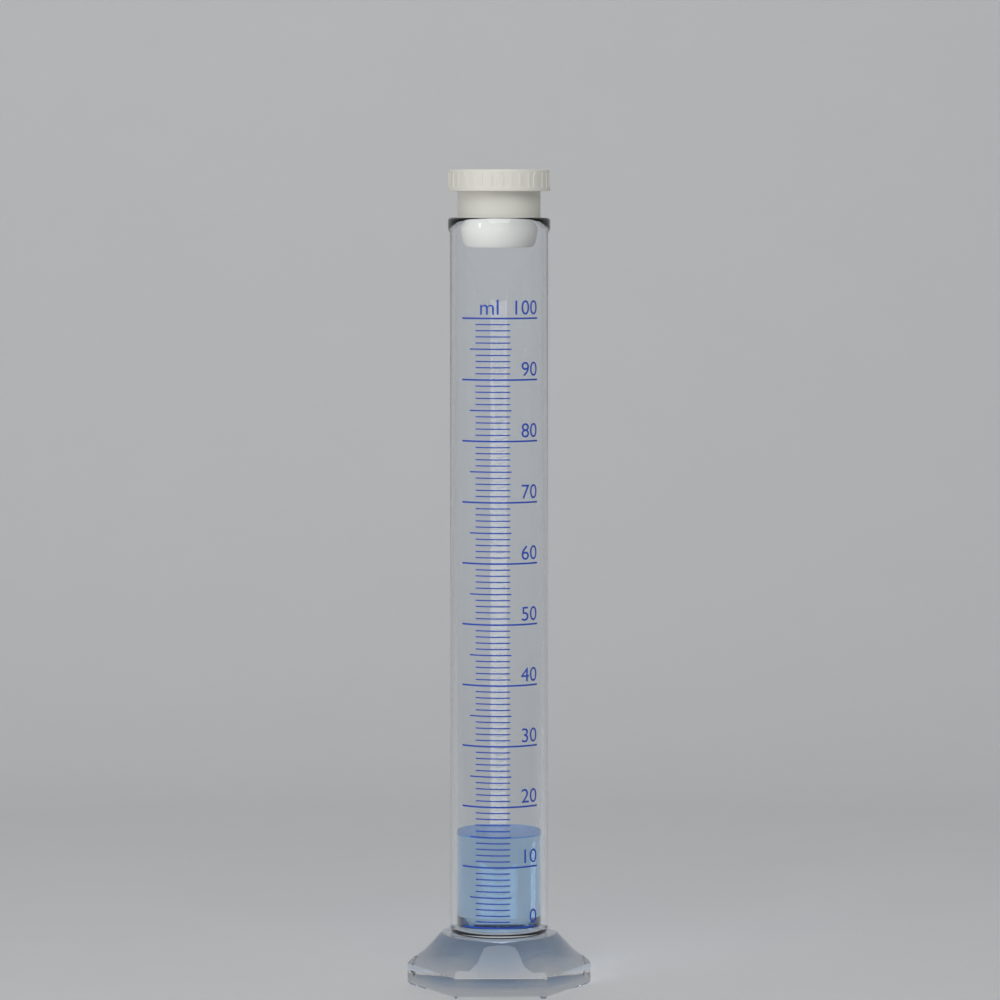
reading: 15 ml
